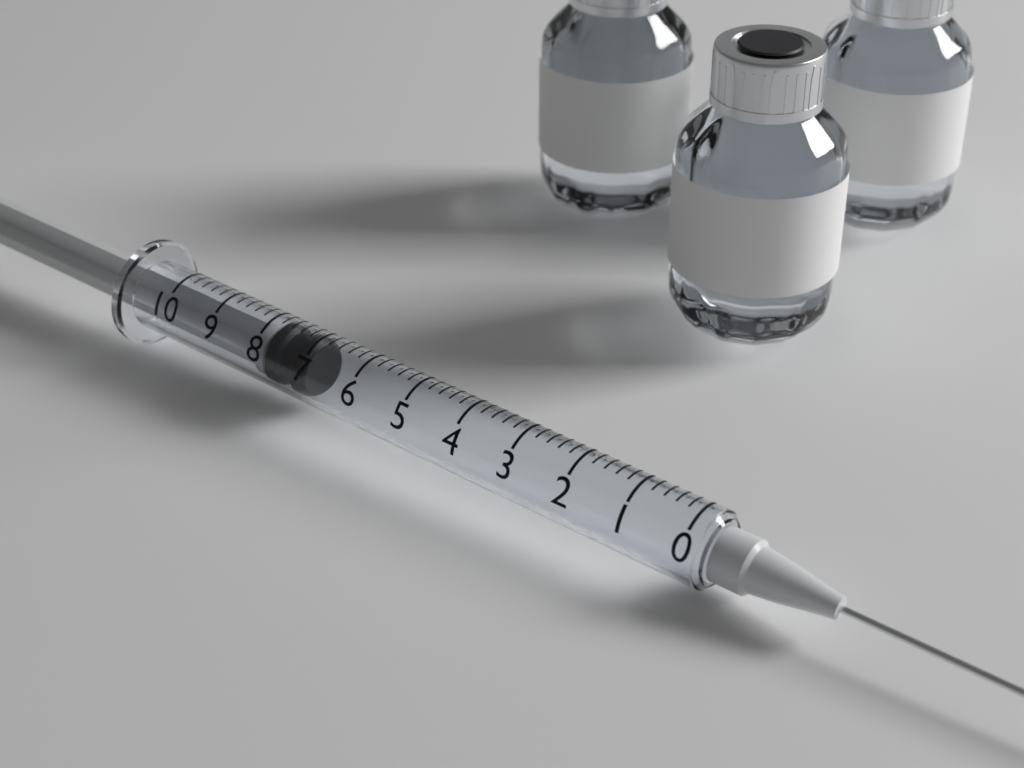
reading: 7.0 (no unit)
